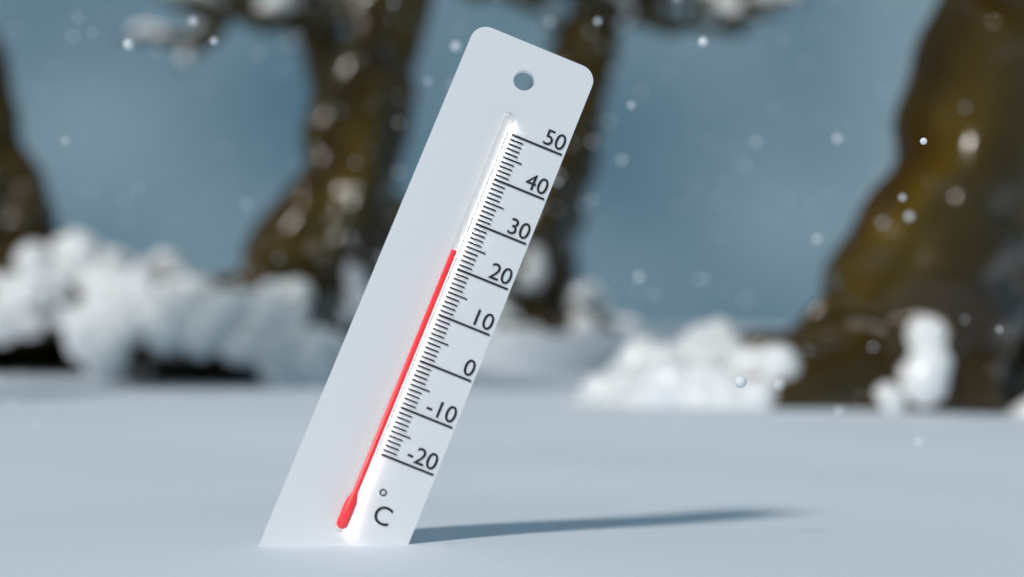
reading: 23 °C
